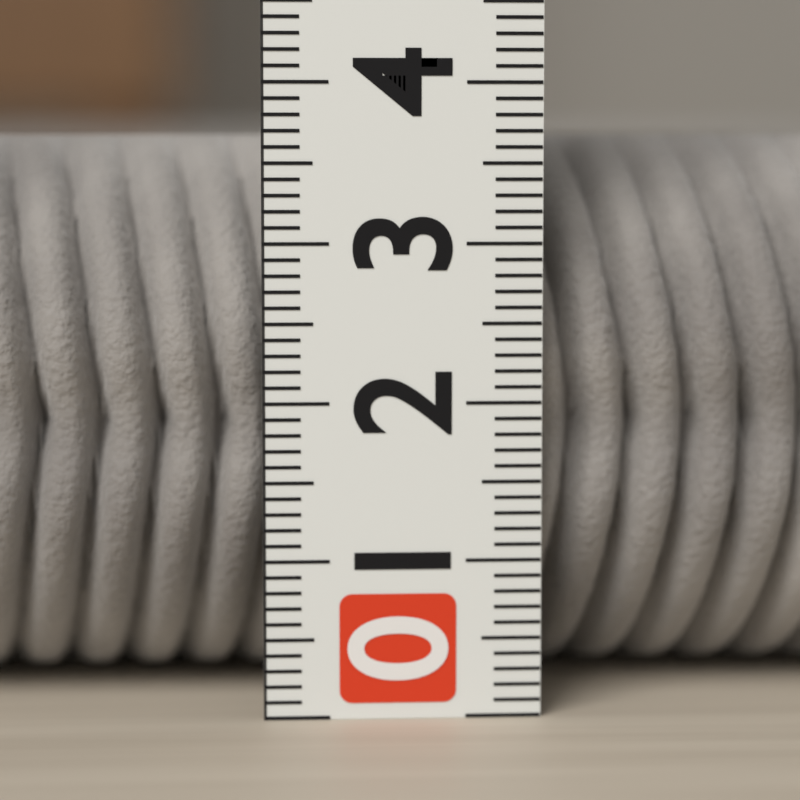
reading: 3.7 (no unit)
